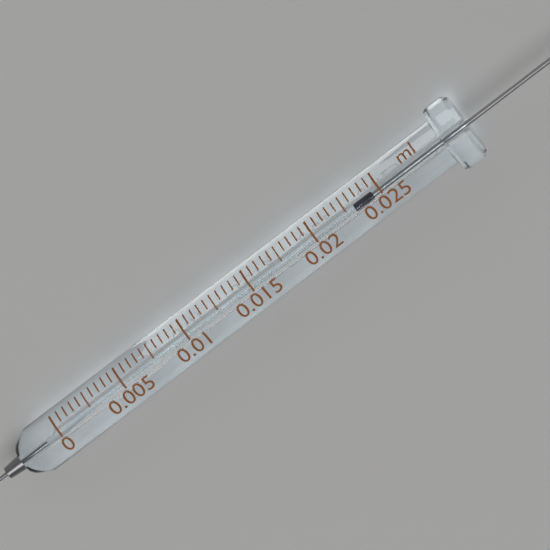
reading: 0.0230 ml
